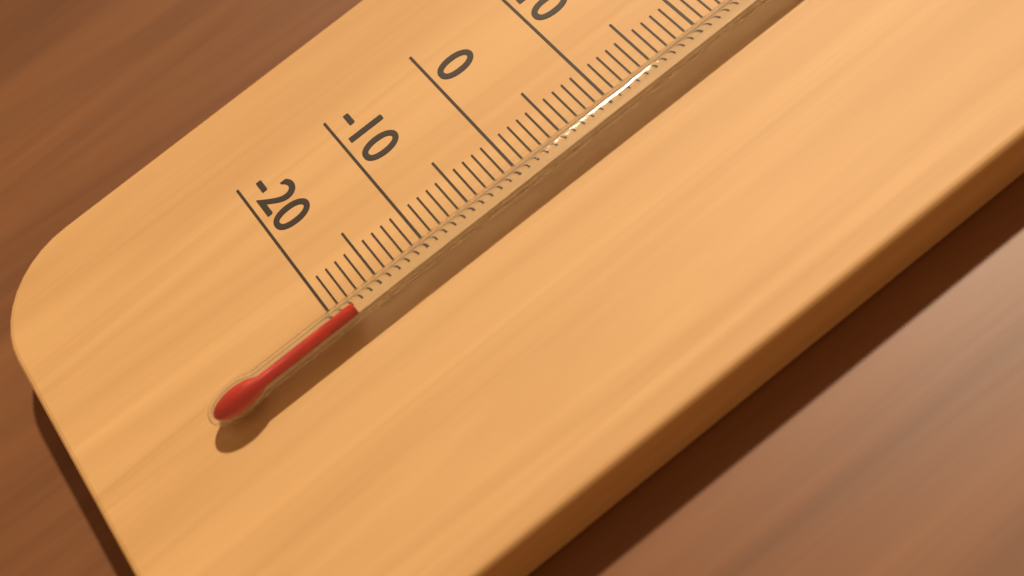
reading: -18 °C
